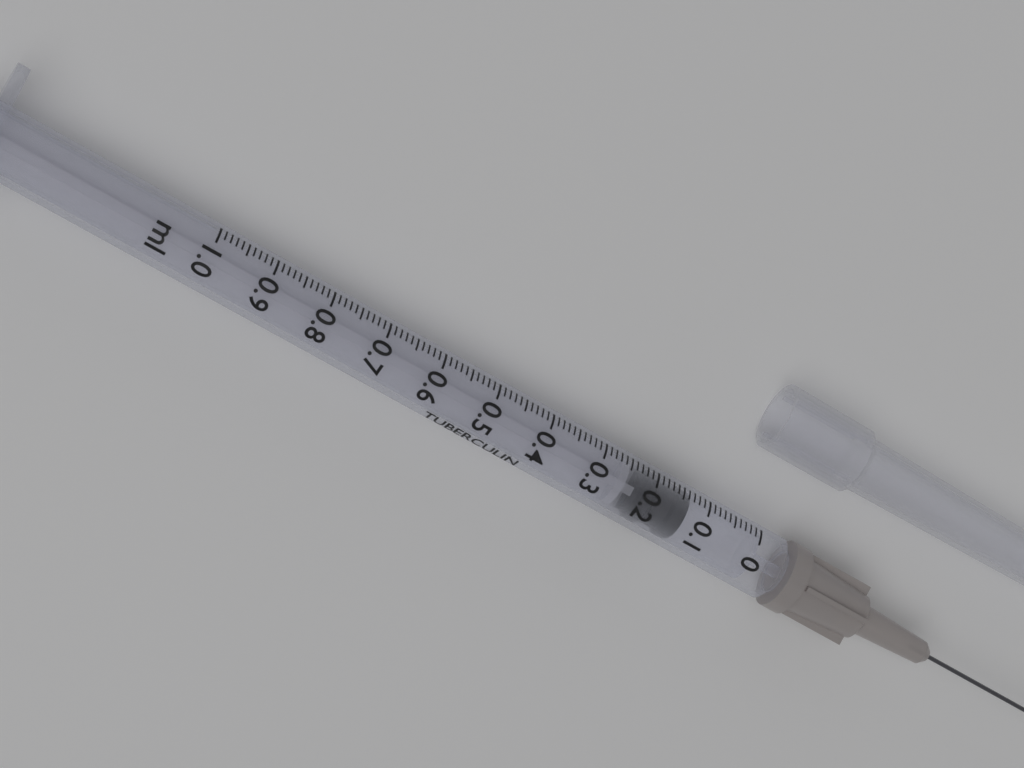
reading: 0.13 ml
